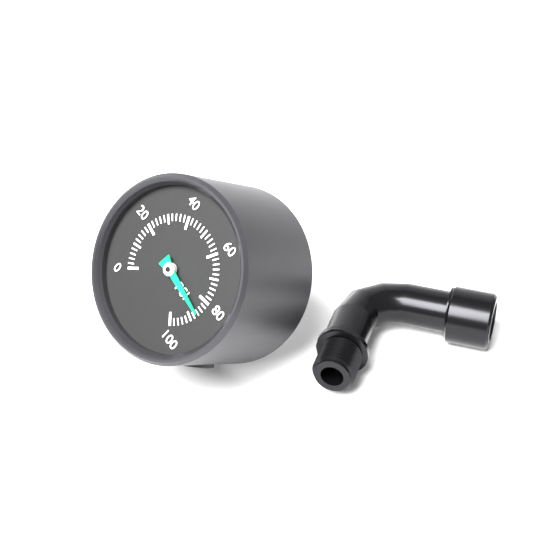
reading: 86 psi
